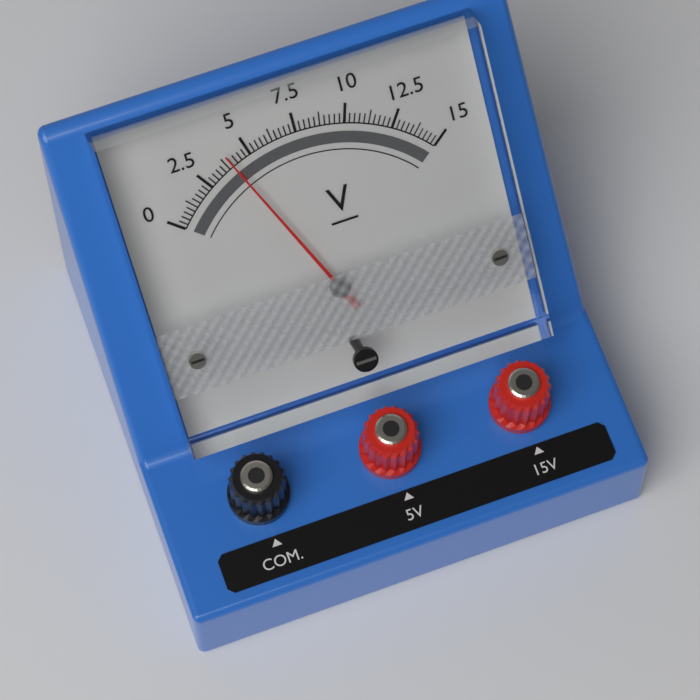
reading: 4.00 V
